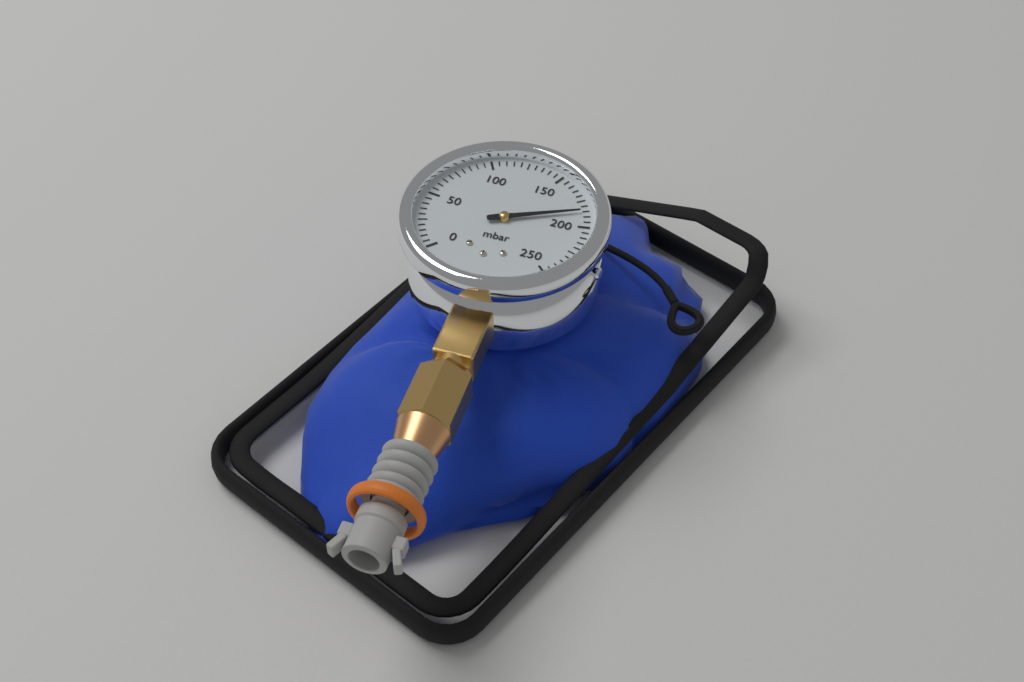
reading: 185 mbar
